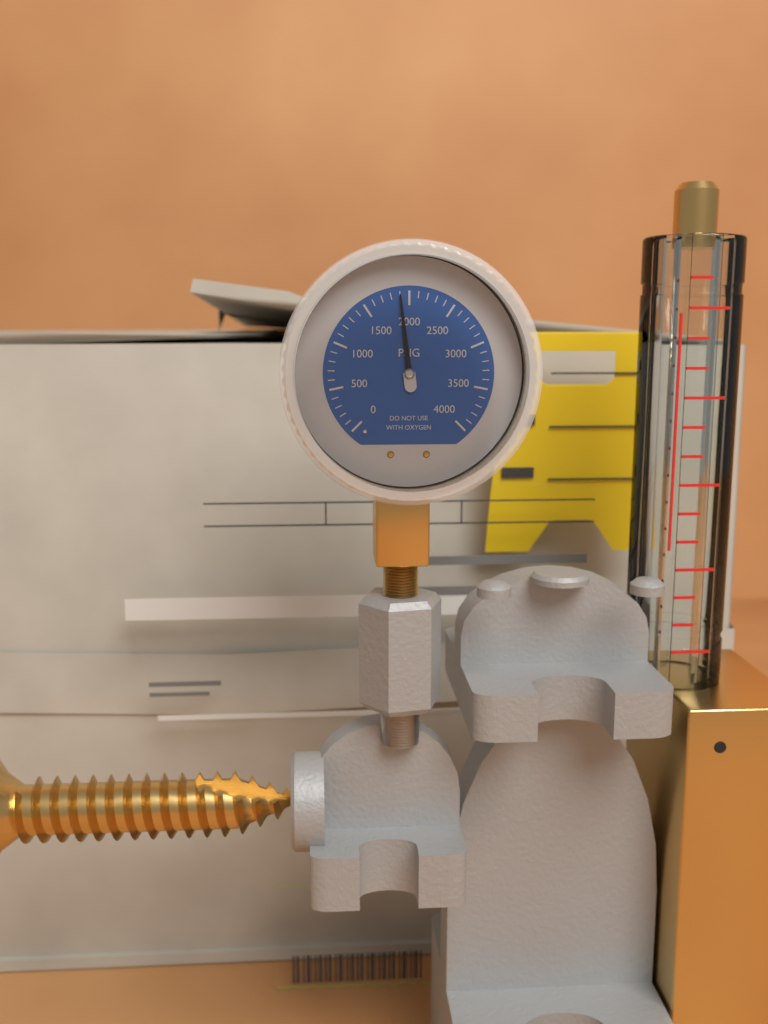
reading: 1900 psi
